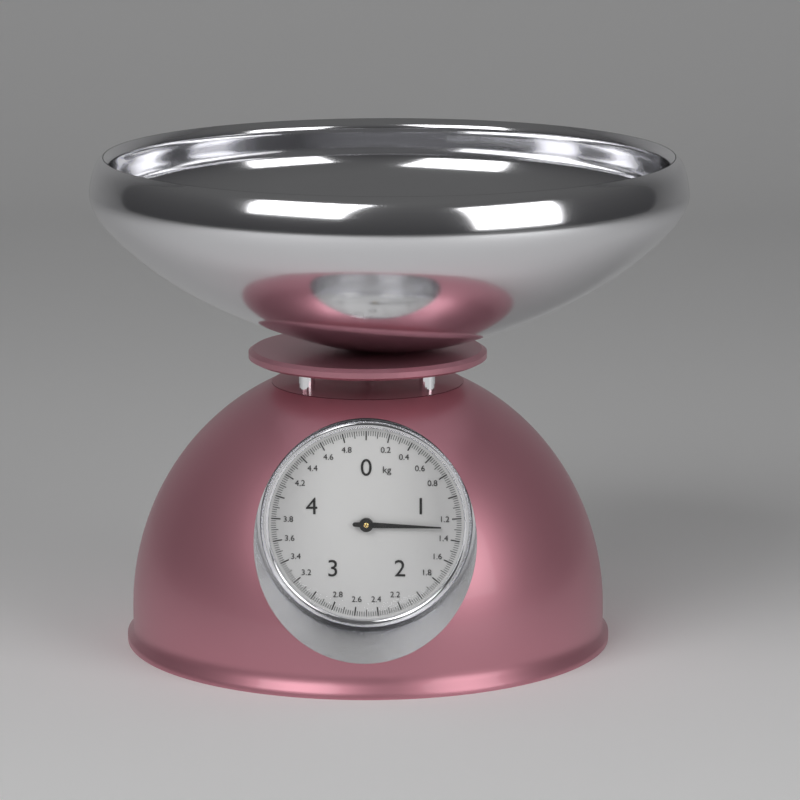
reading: 1.28 kg
